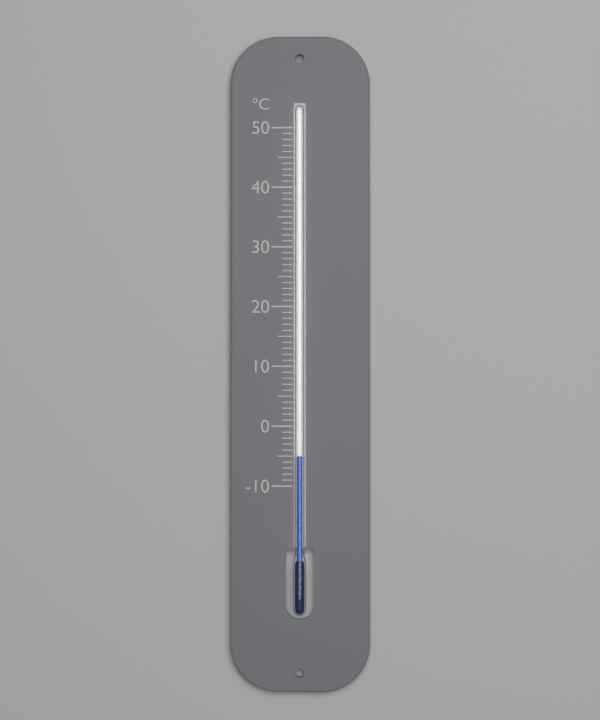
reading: -5 °C
